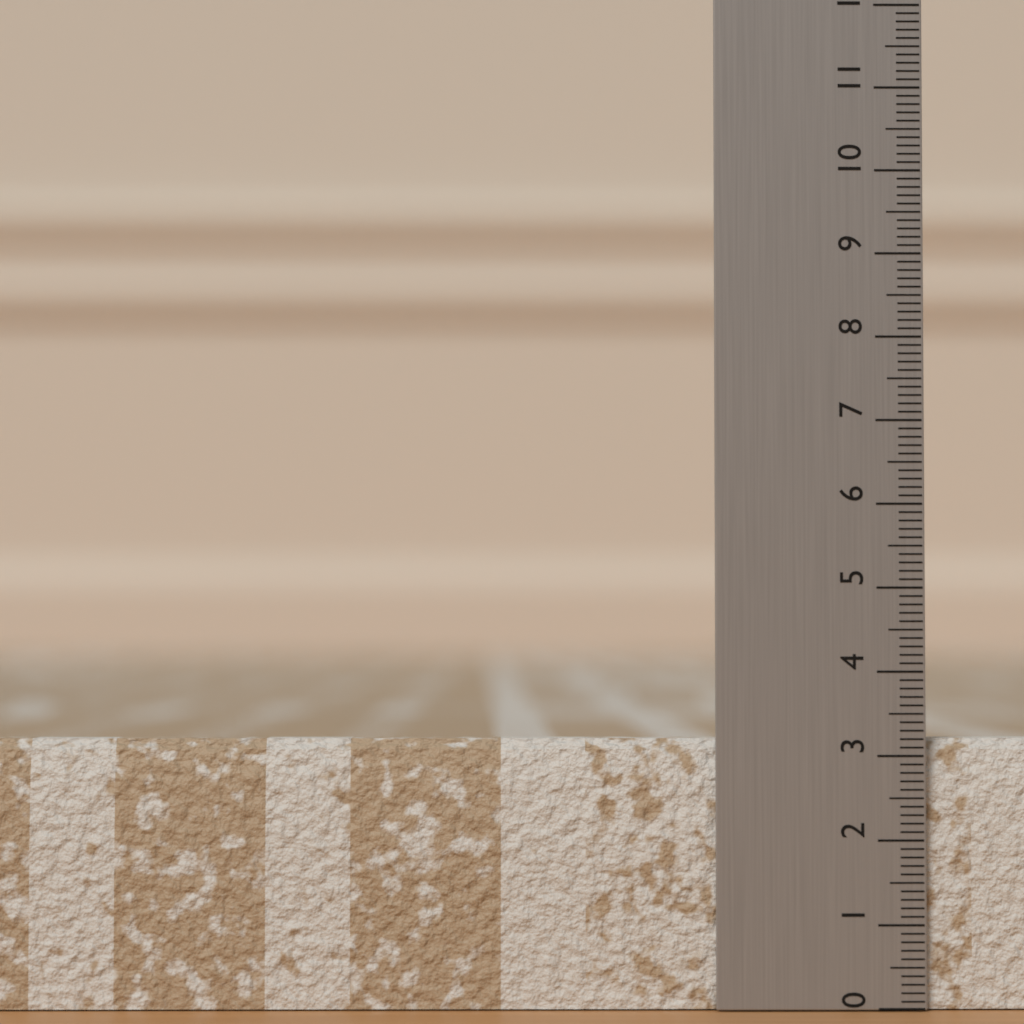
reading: 3.2 (no unit)
